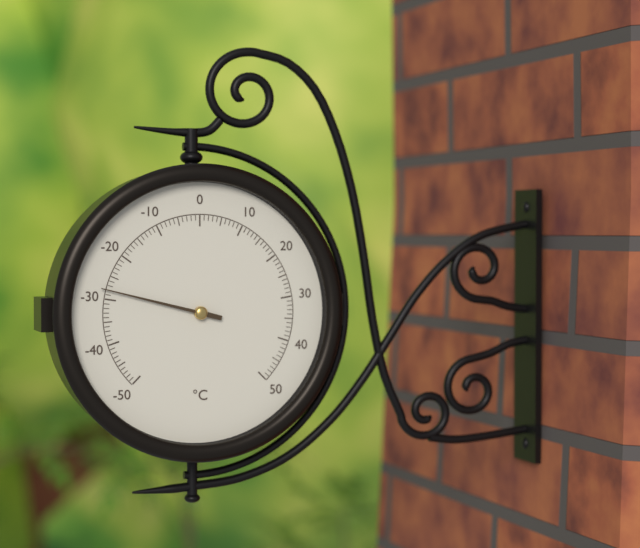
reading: -28 °C
